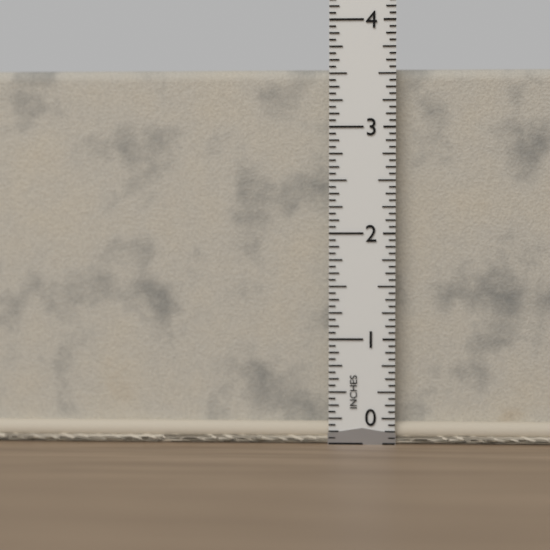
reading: 3.5625 in
